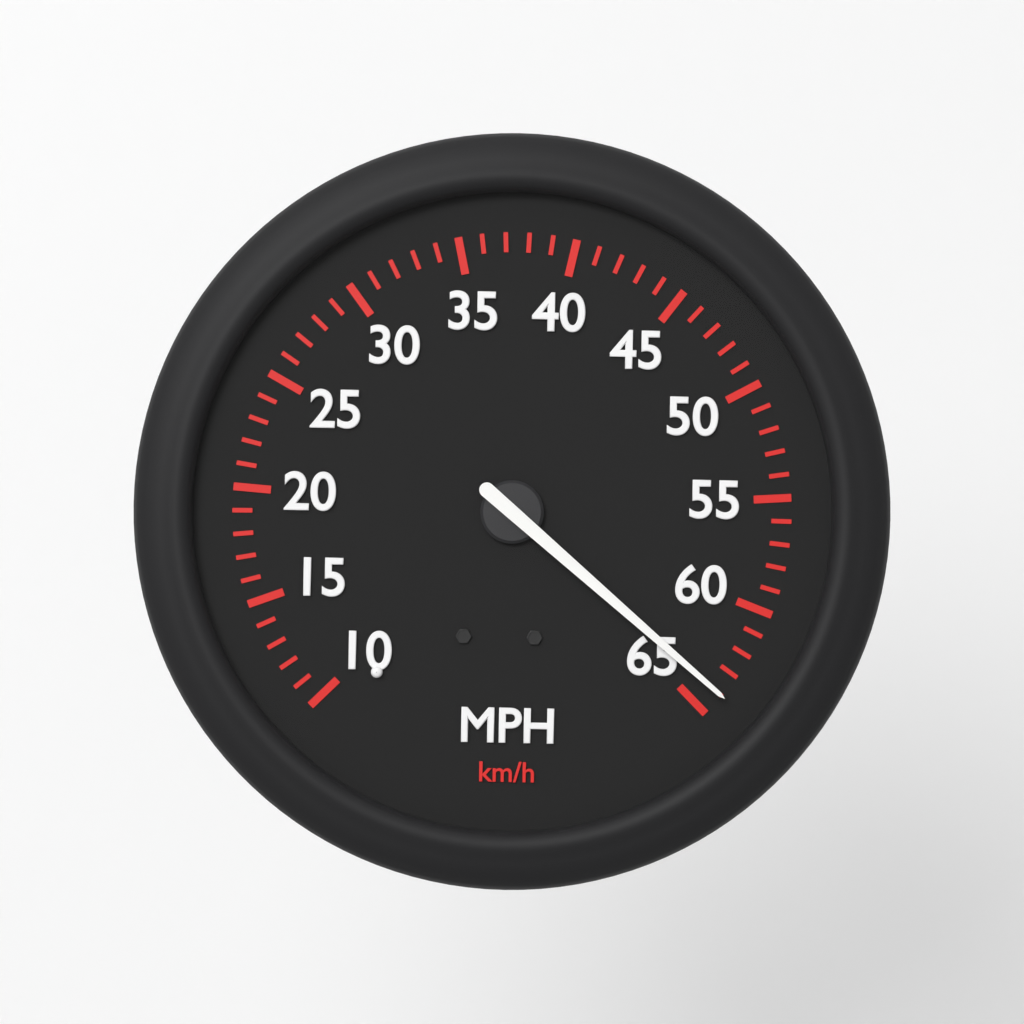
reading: 64 mph
